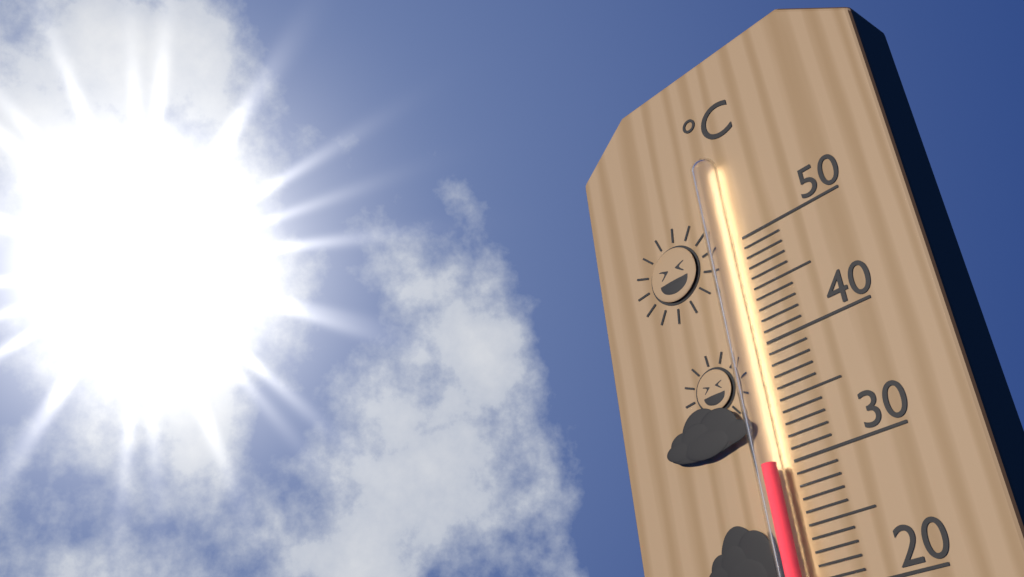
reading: 30 °C
